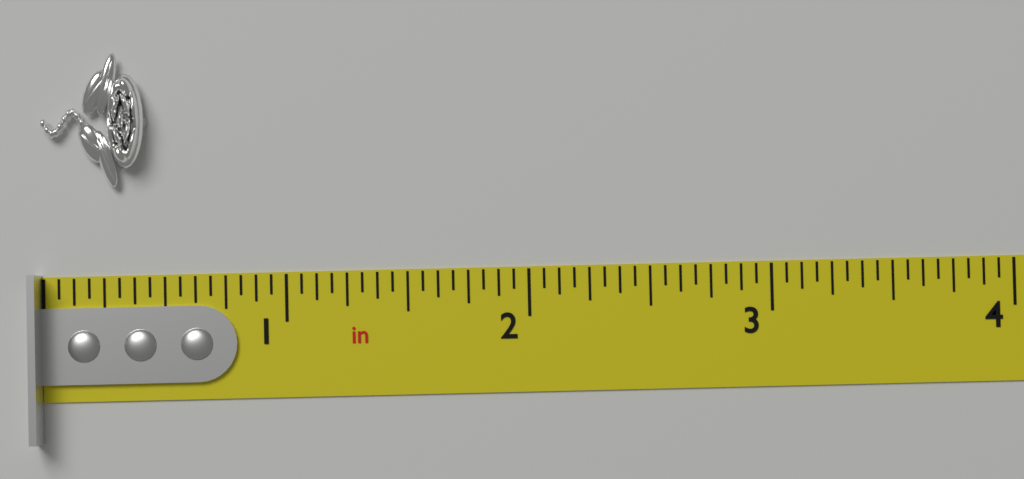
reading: 0.4375 in
